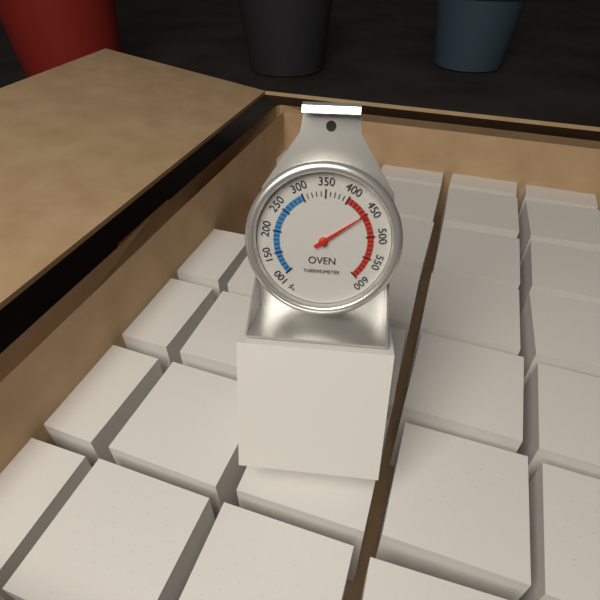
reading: 450 °F
